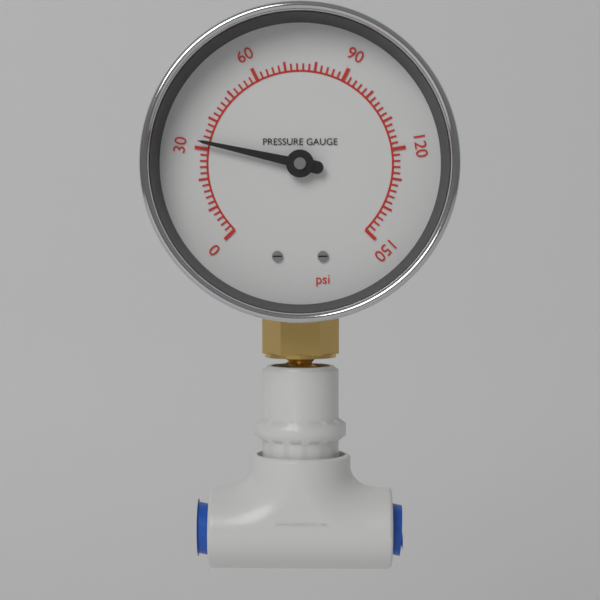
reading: 32 psi
